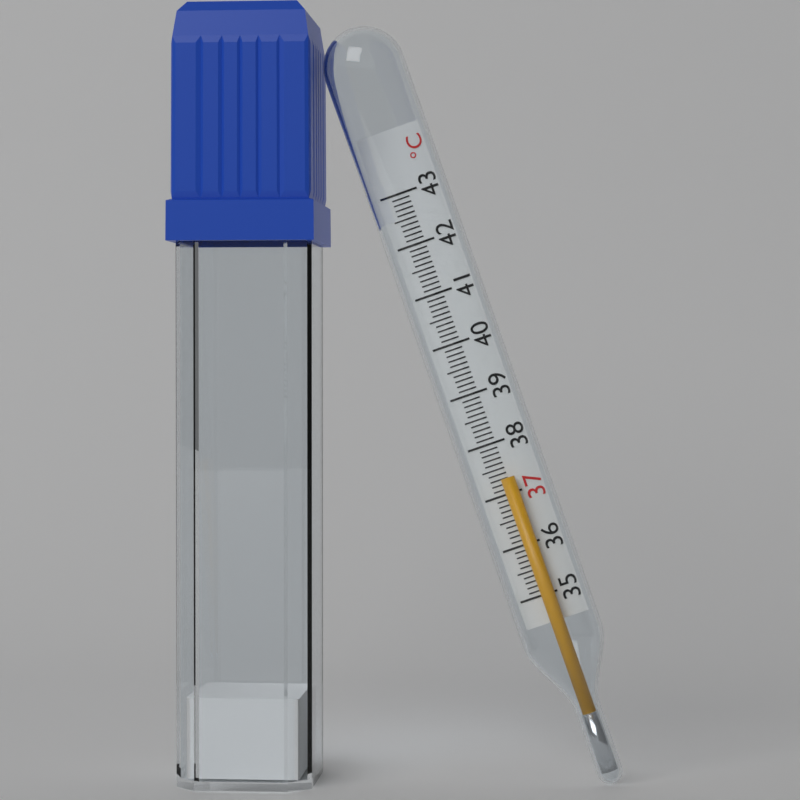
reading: 37.3 °C
